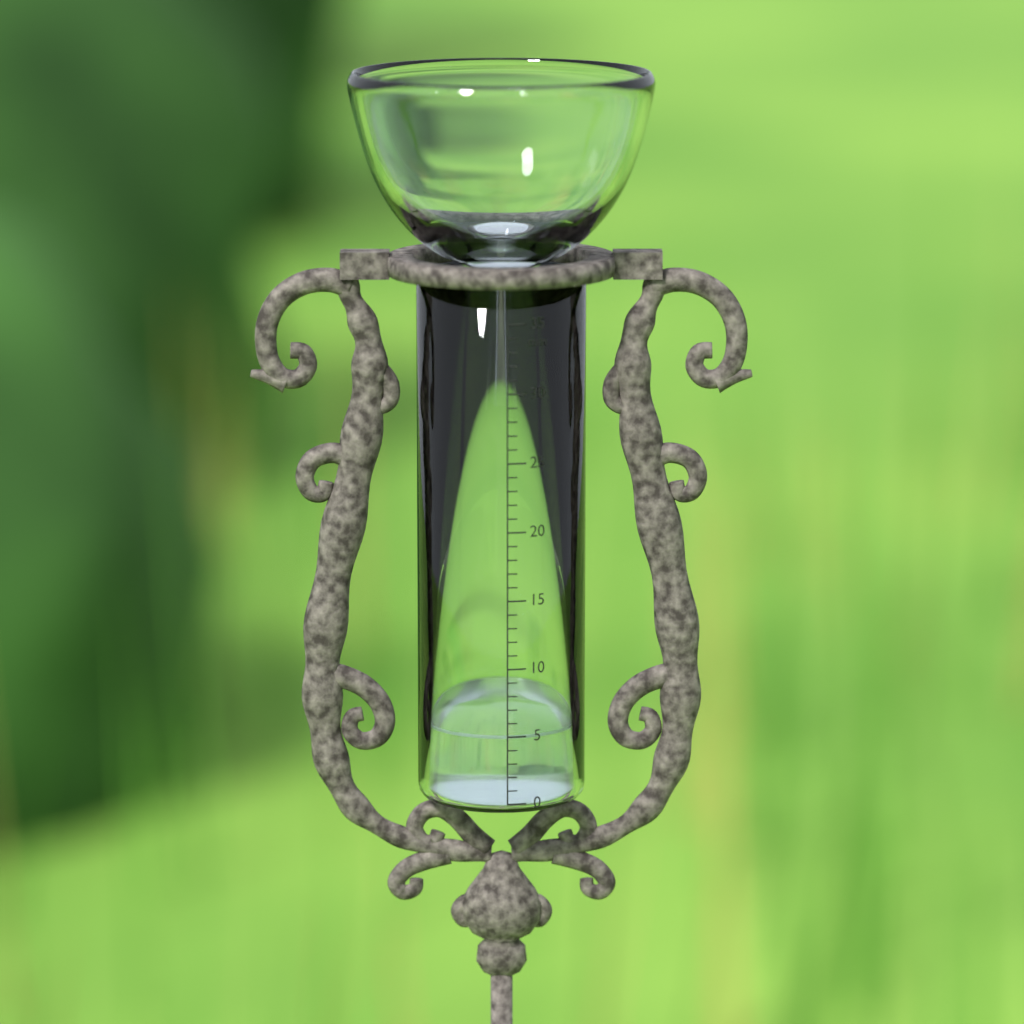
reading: 5 mm
